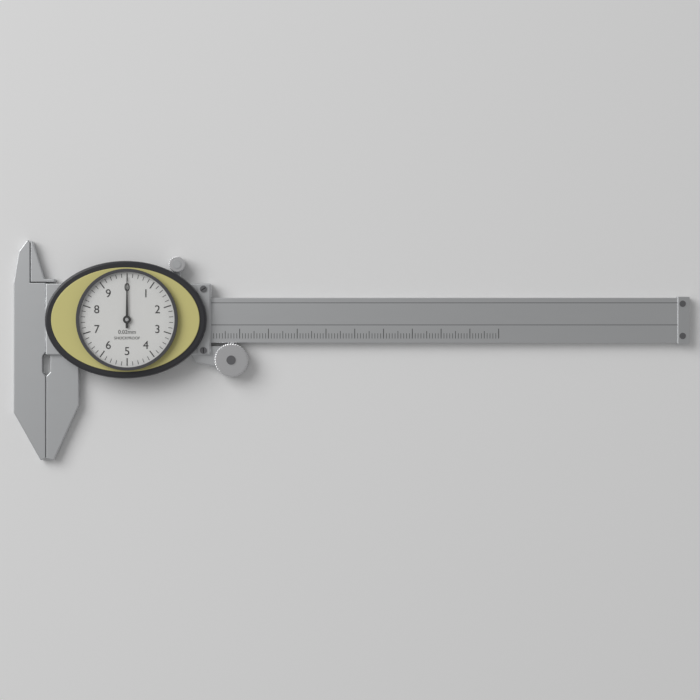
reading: 0.0 mm
